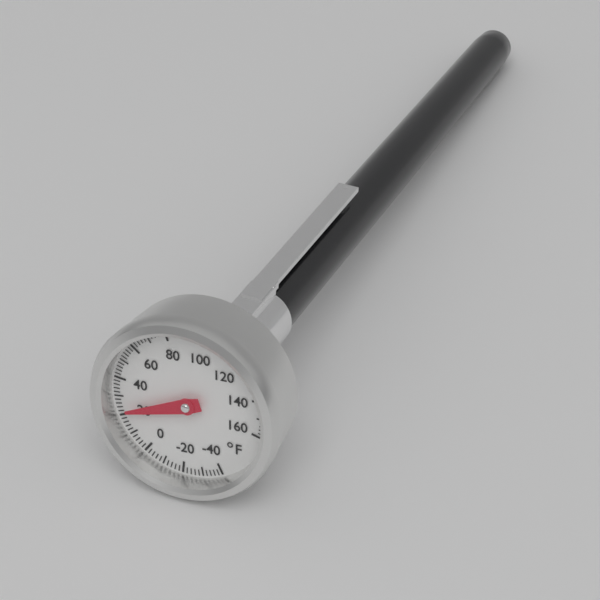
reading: 22 °F
